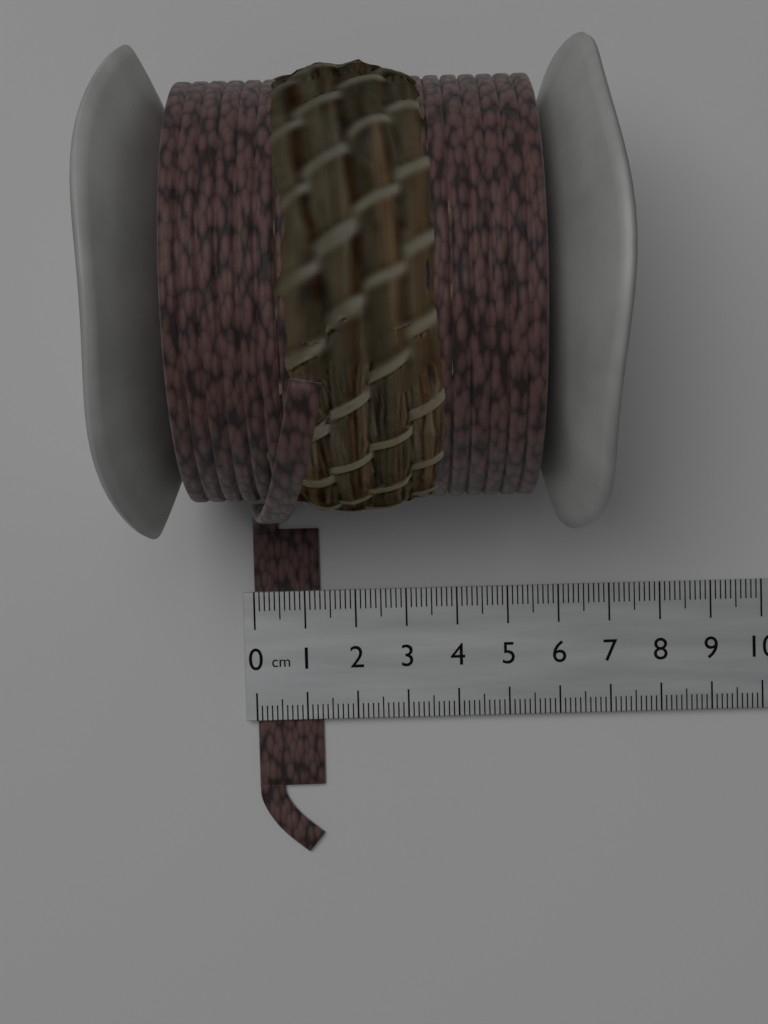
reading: 1.3 cm
